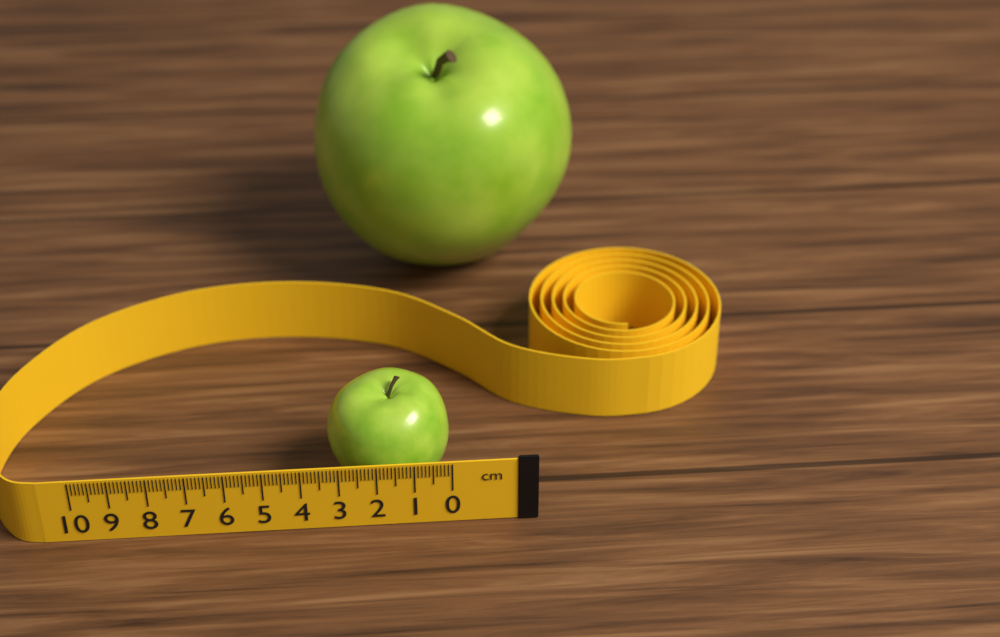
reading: 3.3 cm
